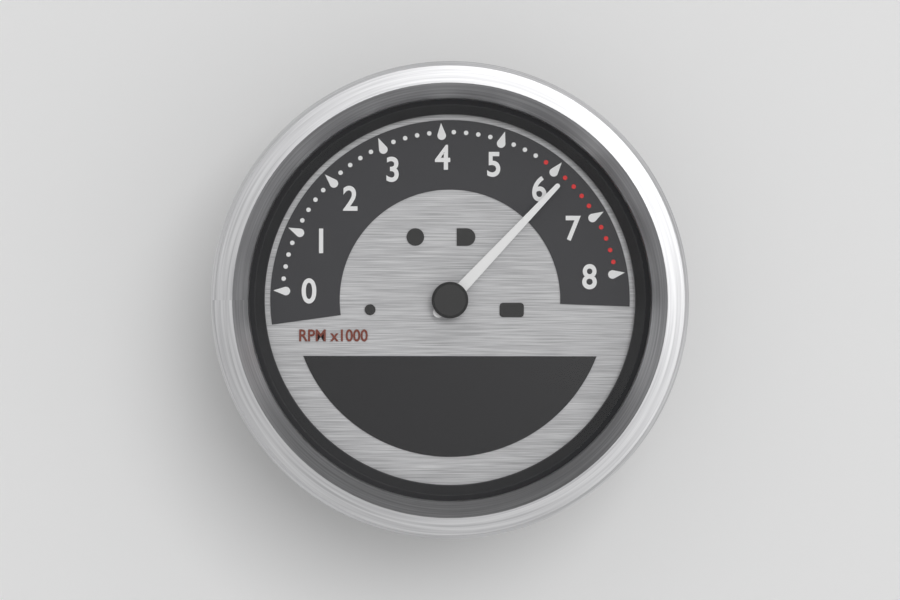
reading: 6200 RPM
